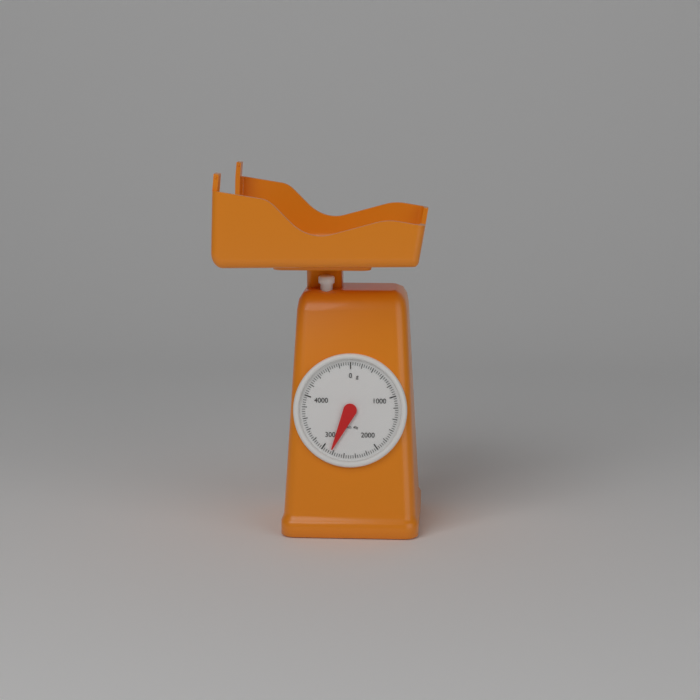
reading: 2840 g
